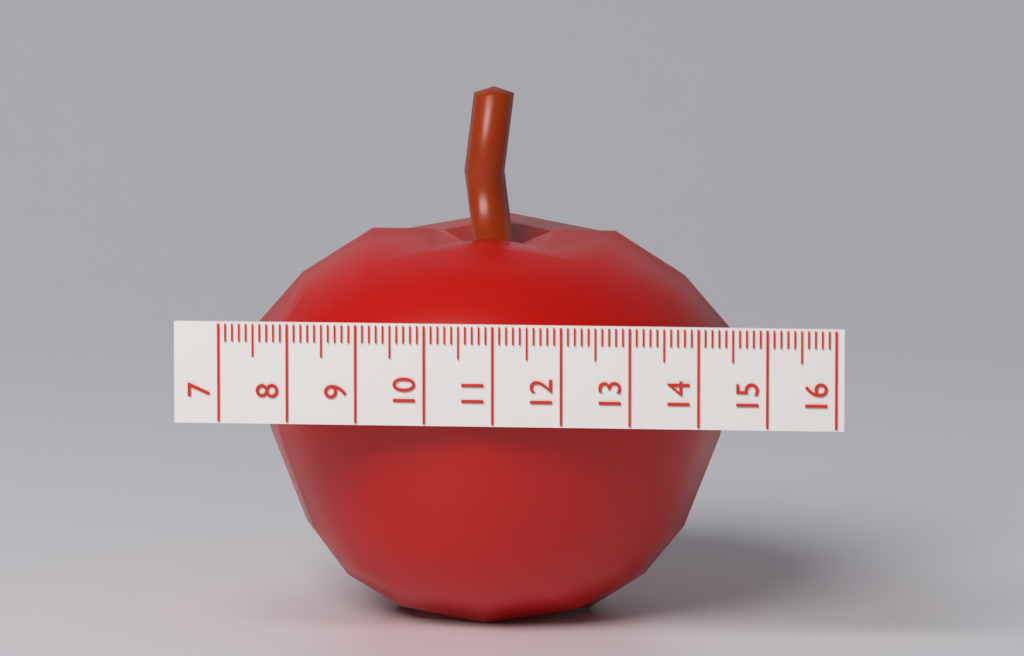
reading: 14.4 (no unit)
